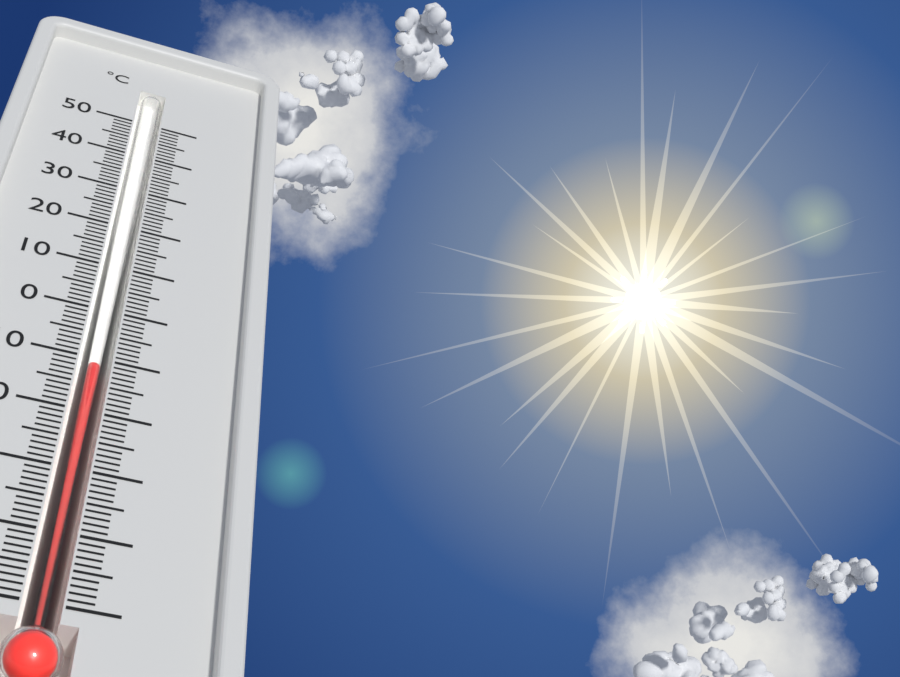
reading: -11 °C
